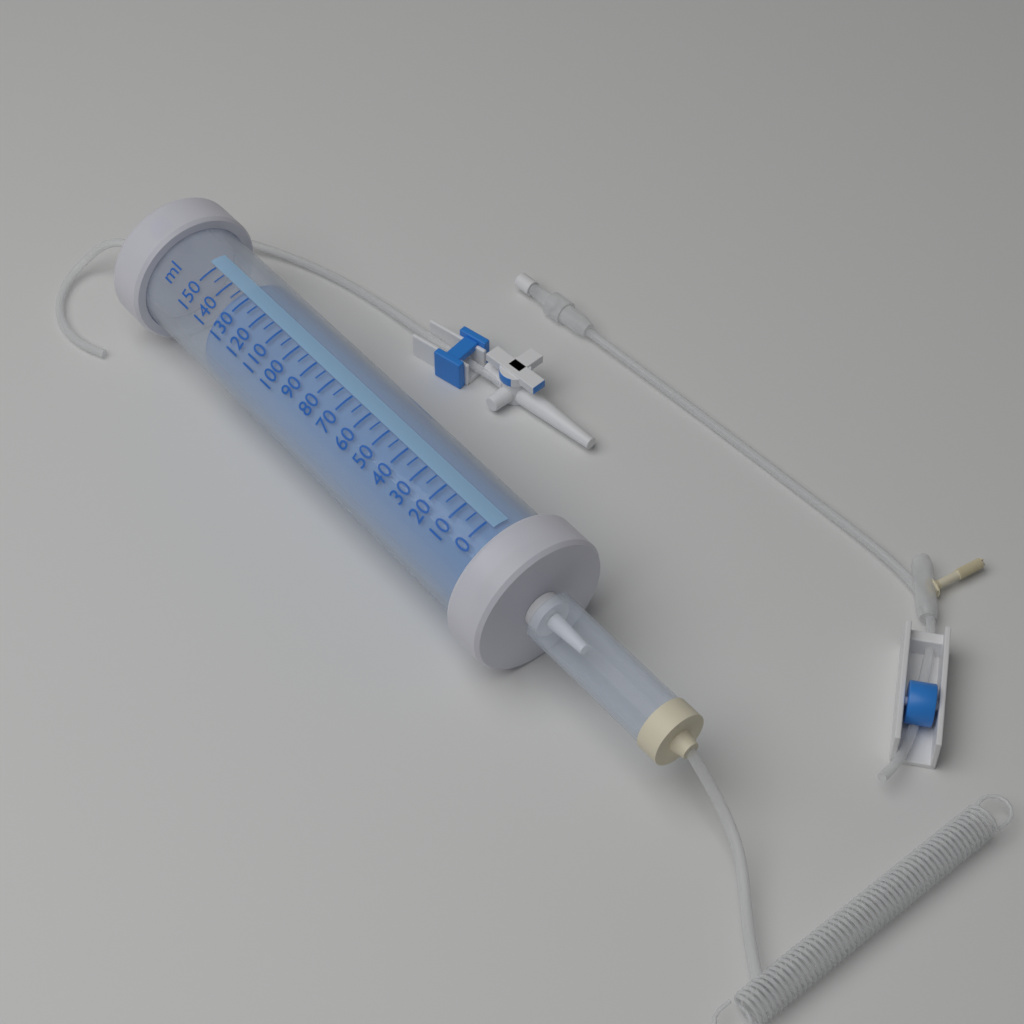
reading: 135 ml
